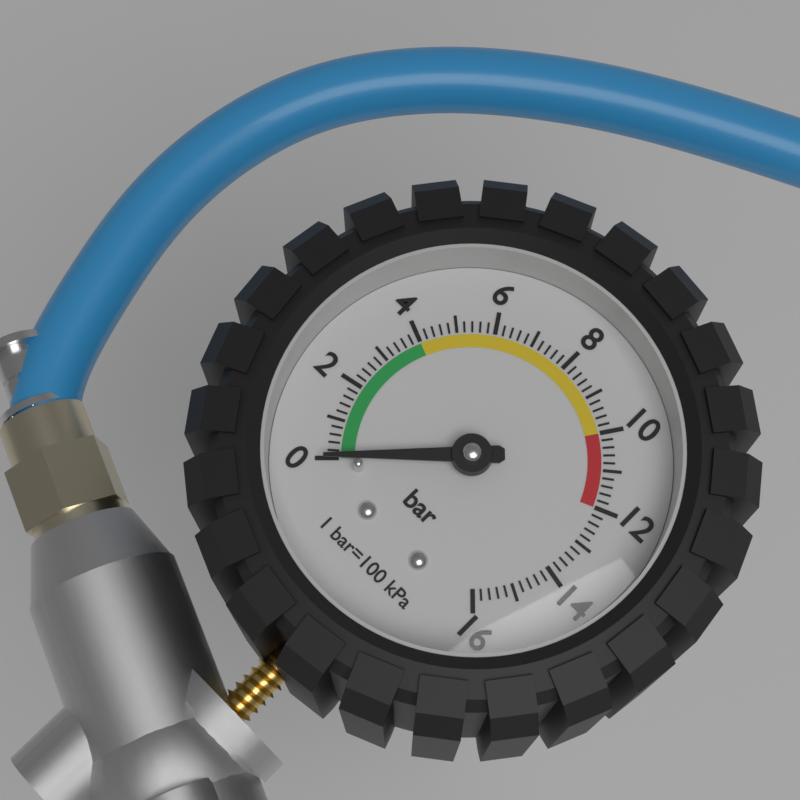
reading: 0.0 bar
